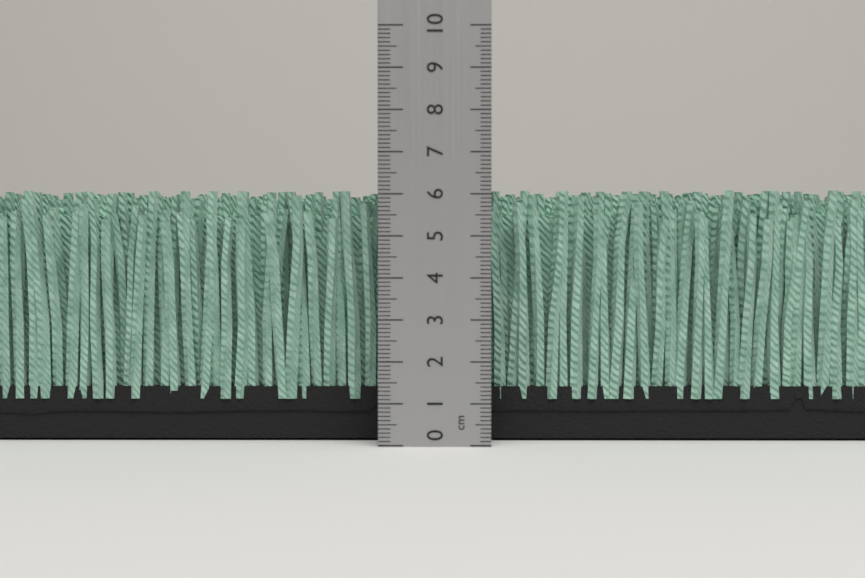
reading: 6.1 cm
